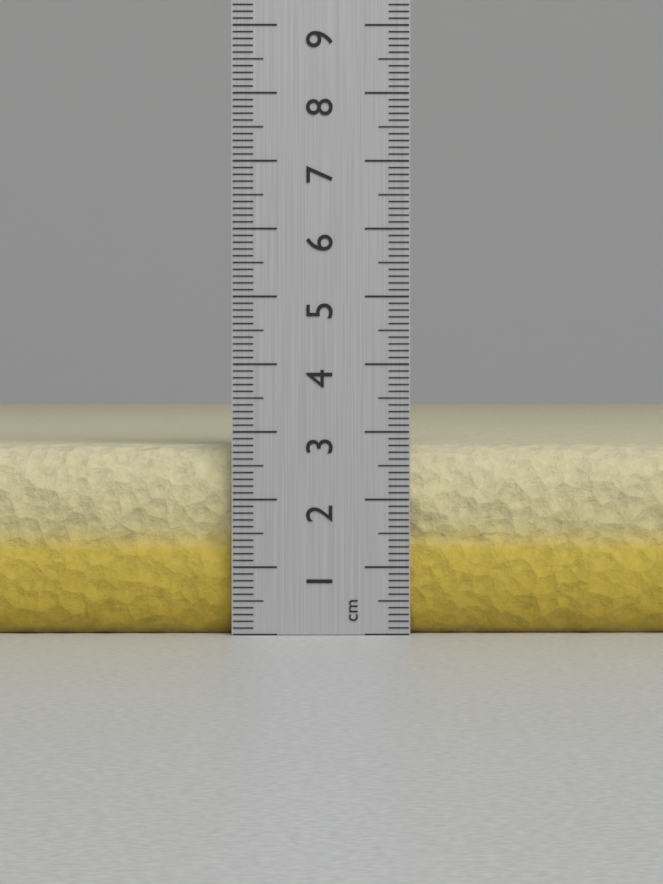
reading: 2.8 cm
